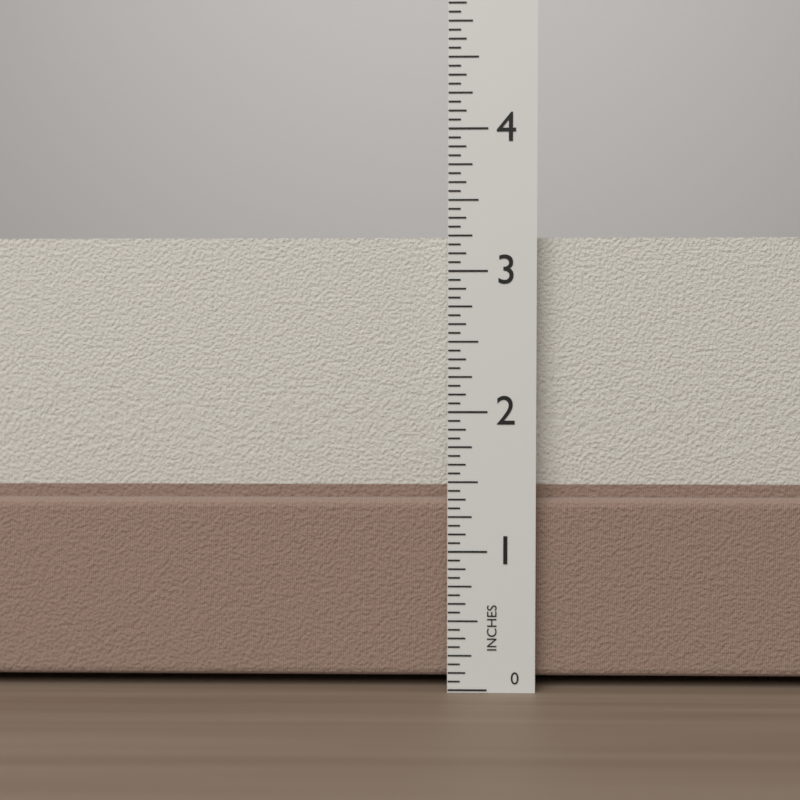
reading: 3.2500 in
